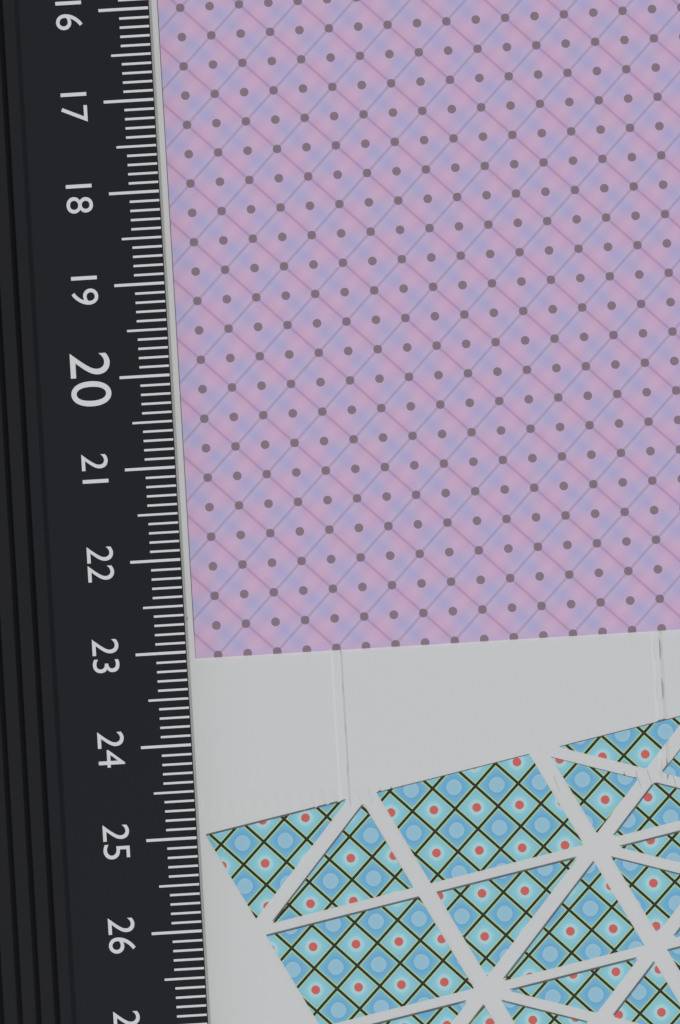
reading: 23.1 cm
